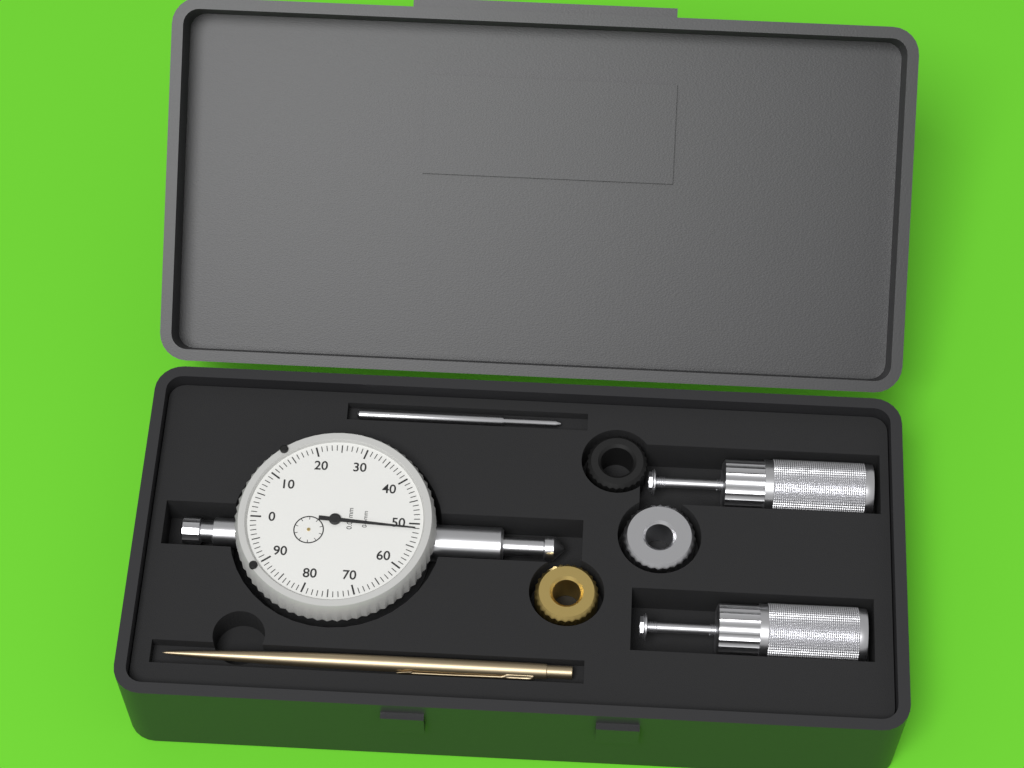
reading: 0.51 mm
